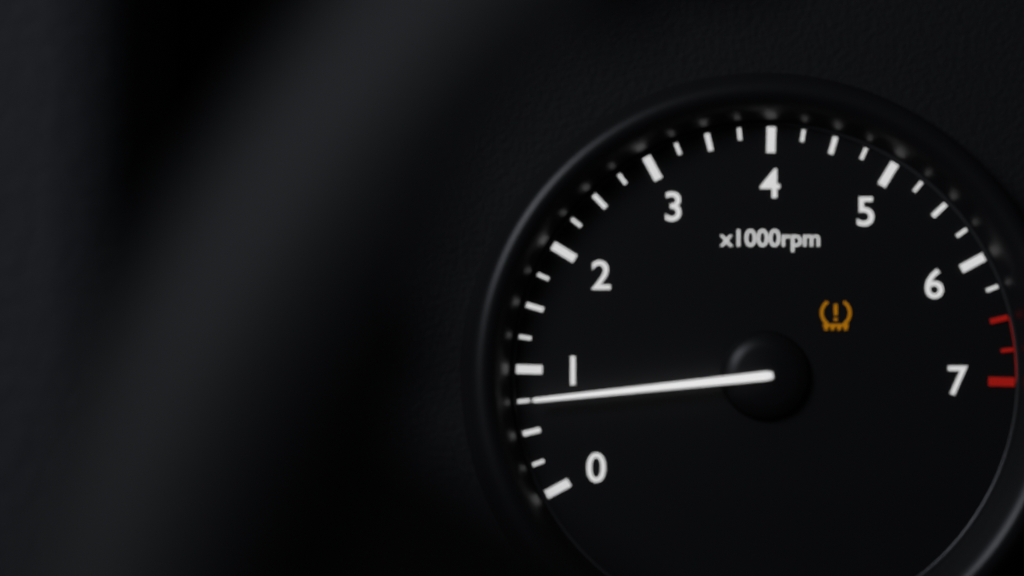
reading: 750 rpm
